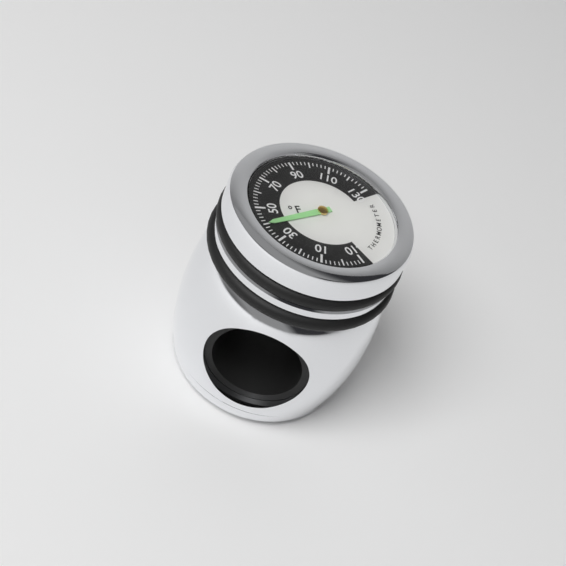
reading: 40 °F
